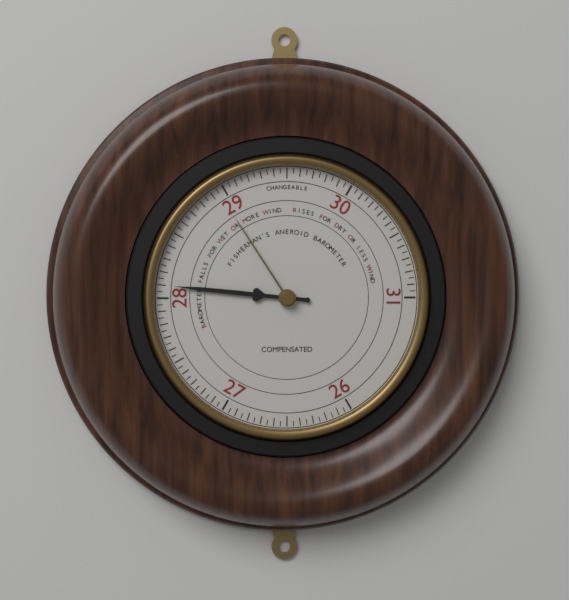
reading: 28.10 (no unit)
